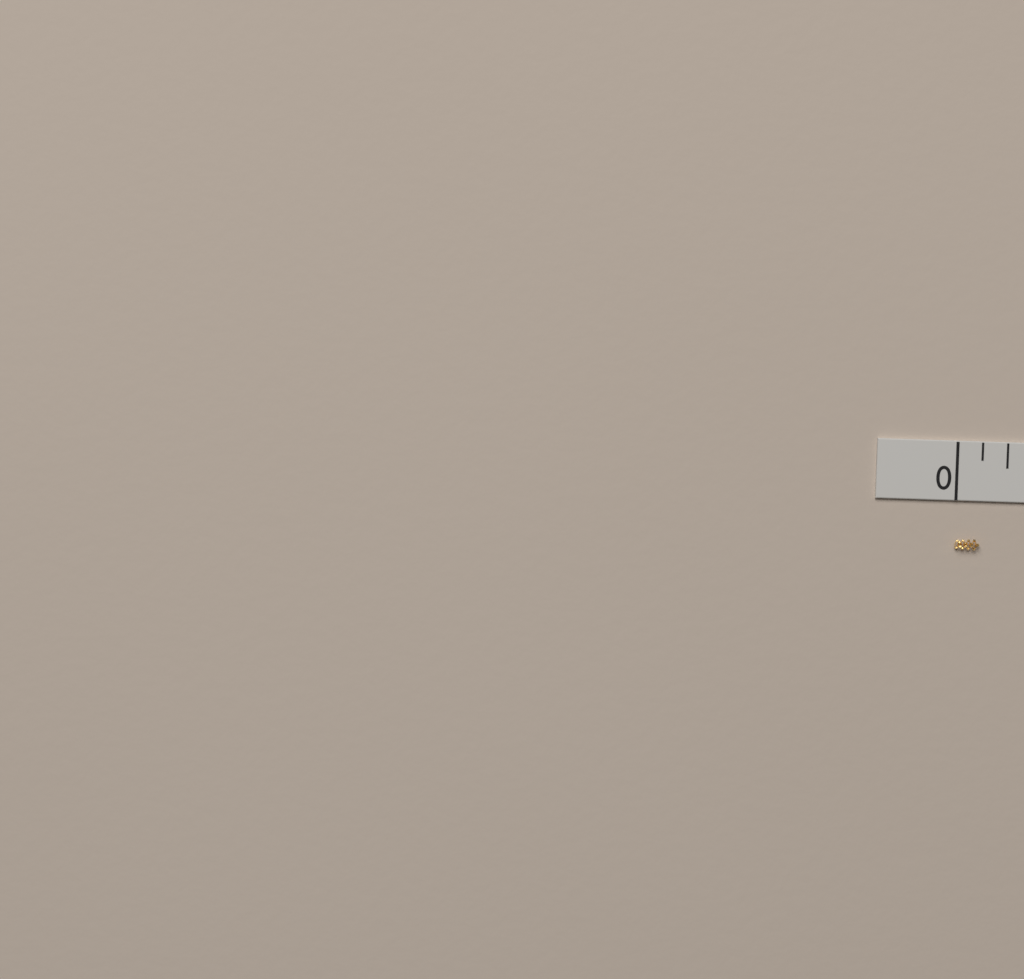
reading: 0.125 in
